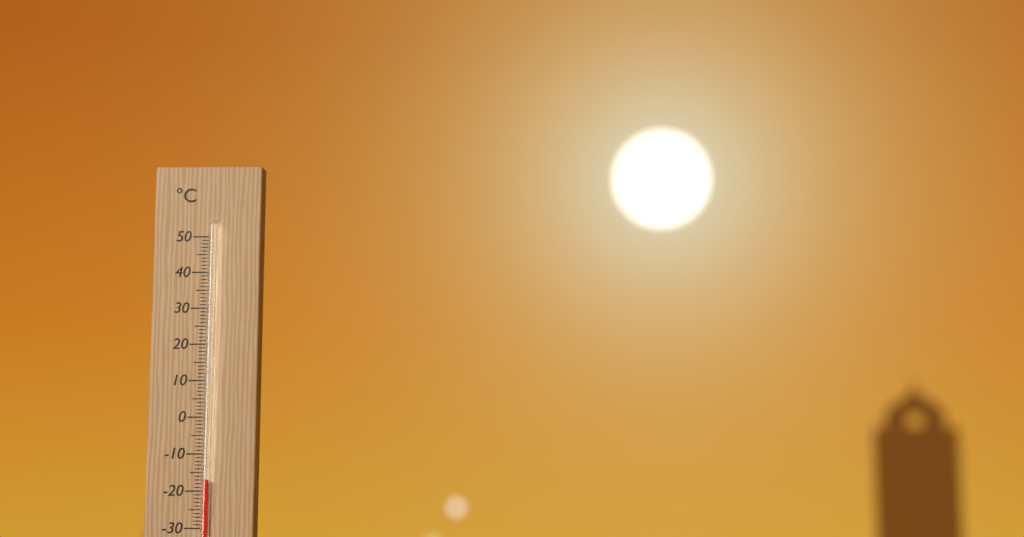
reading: -17 °C
